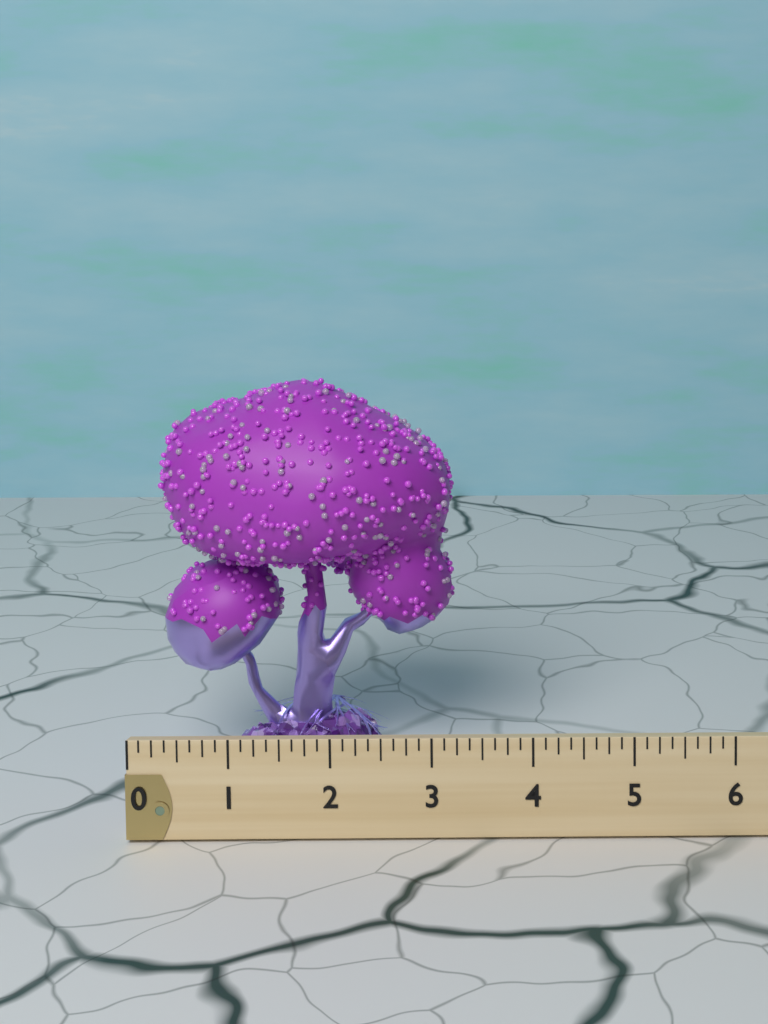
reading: 3.125 (no unit)
